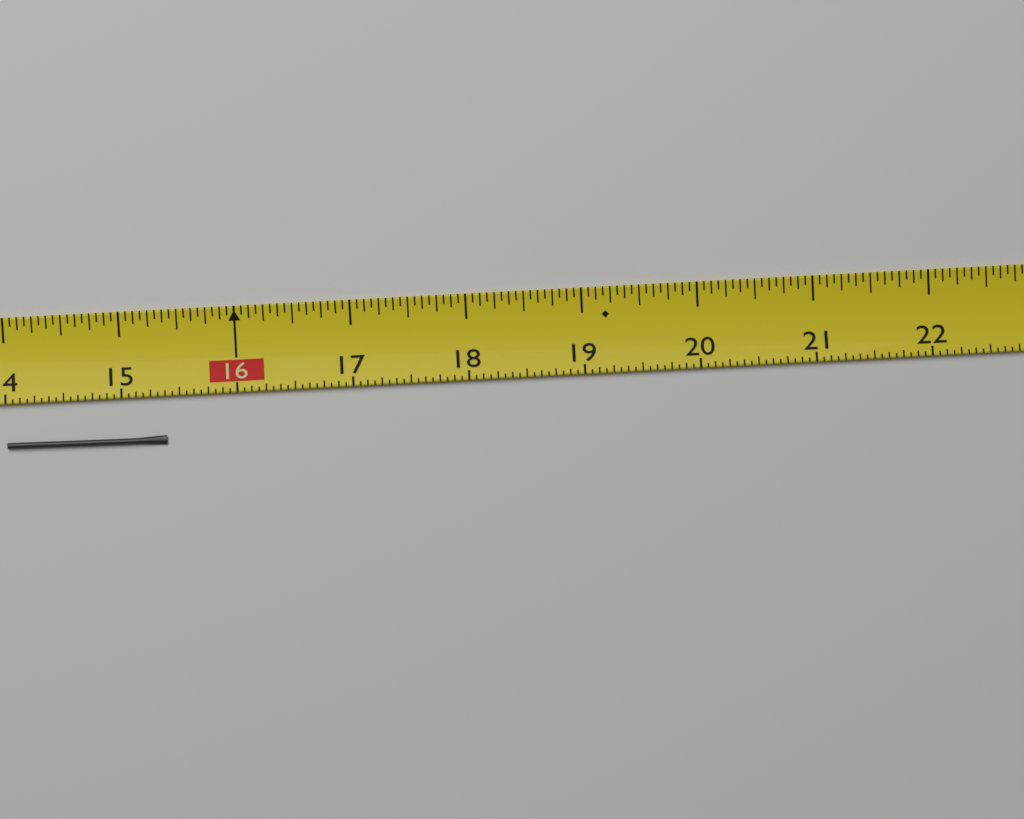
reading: 15.3750 (no unit)
